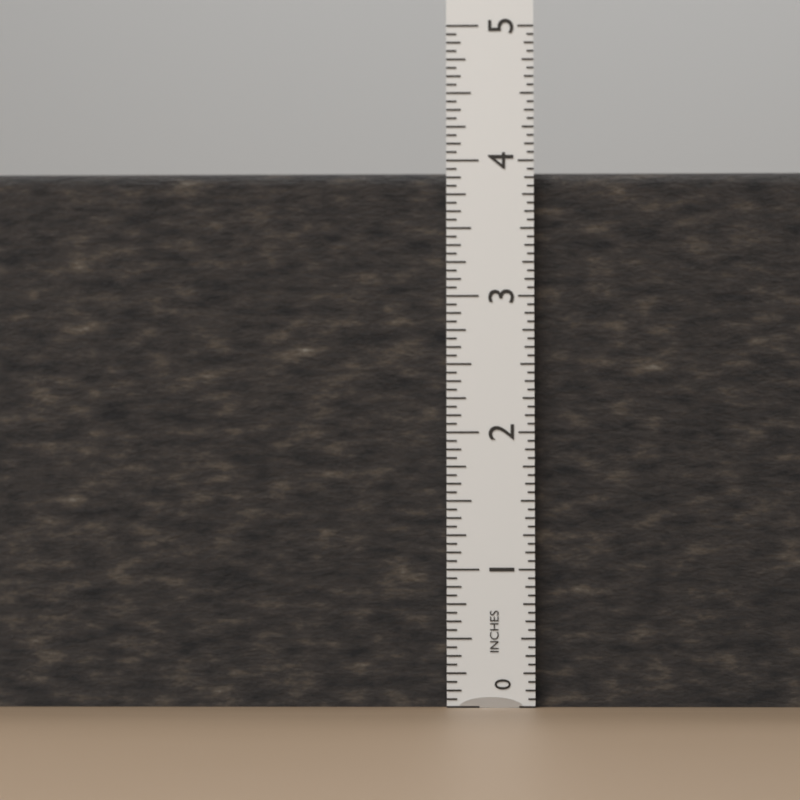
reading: 3.9375 in
